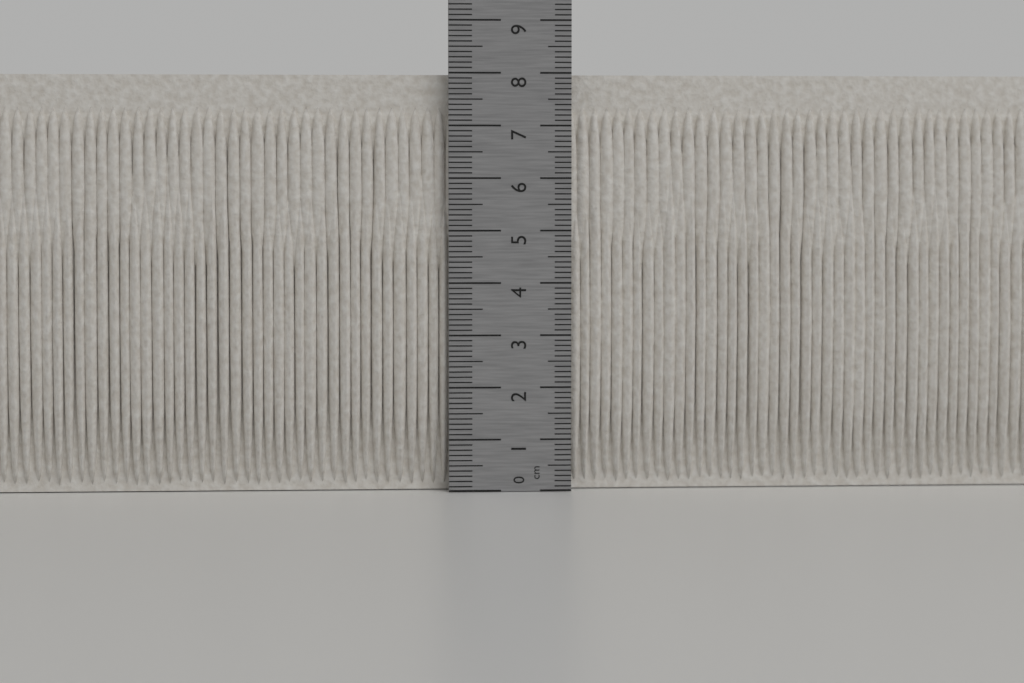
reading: 8.0 cm
